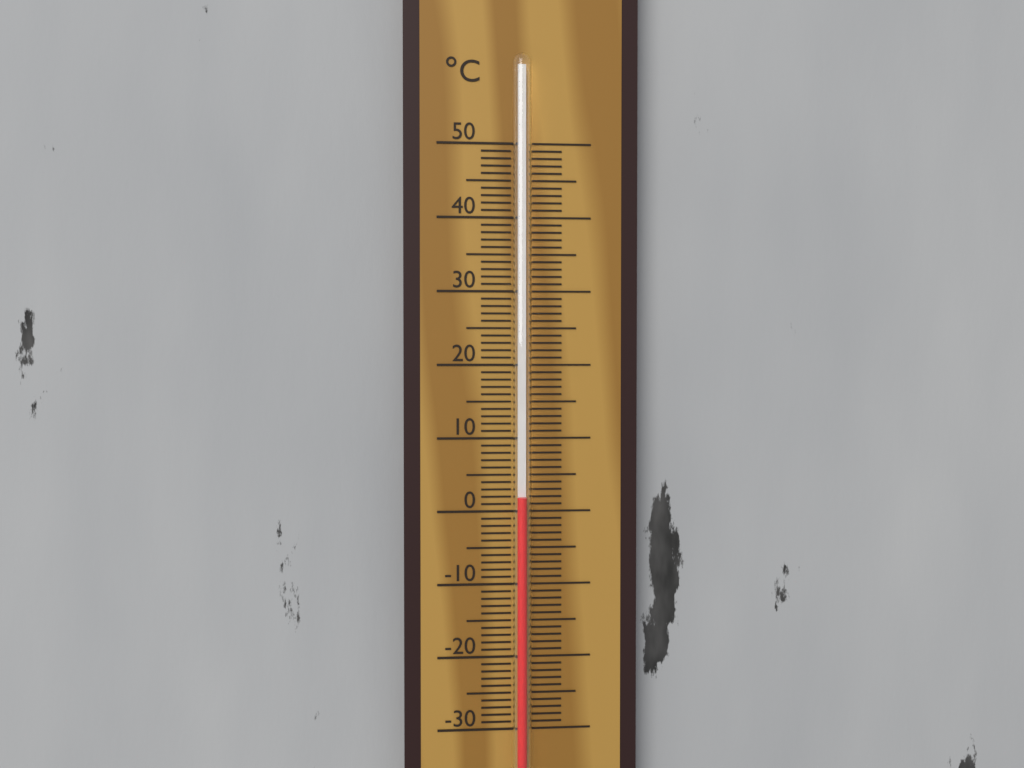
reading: 2 °C
